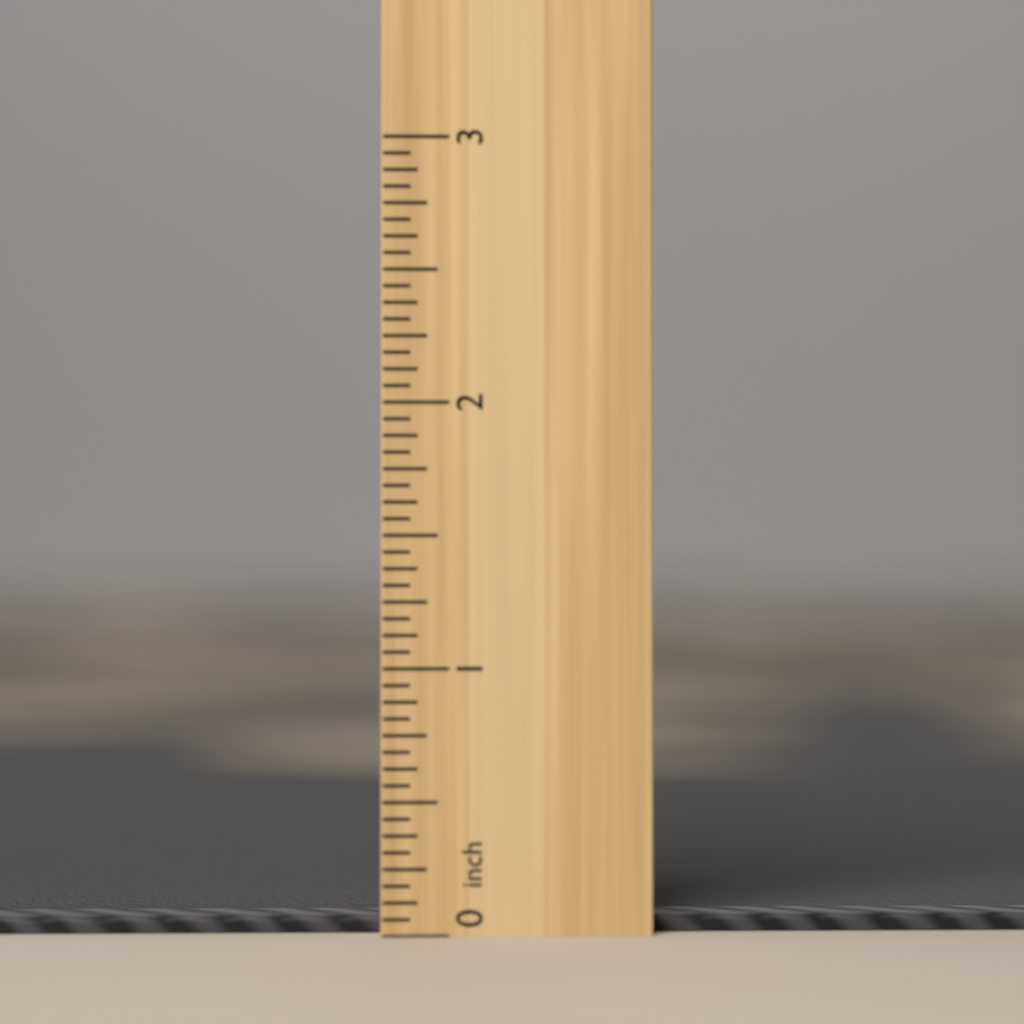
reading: 0.0625 inch
